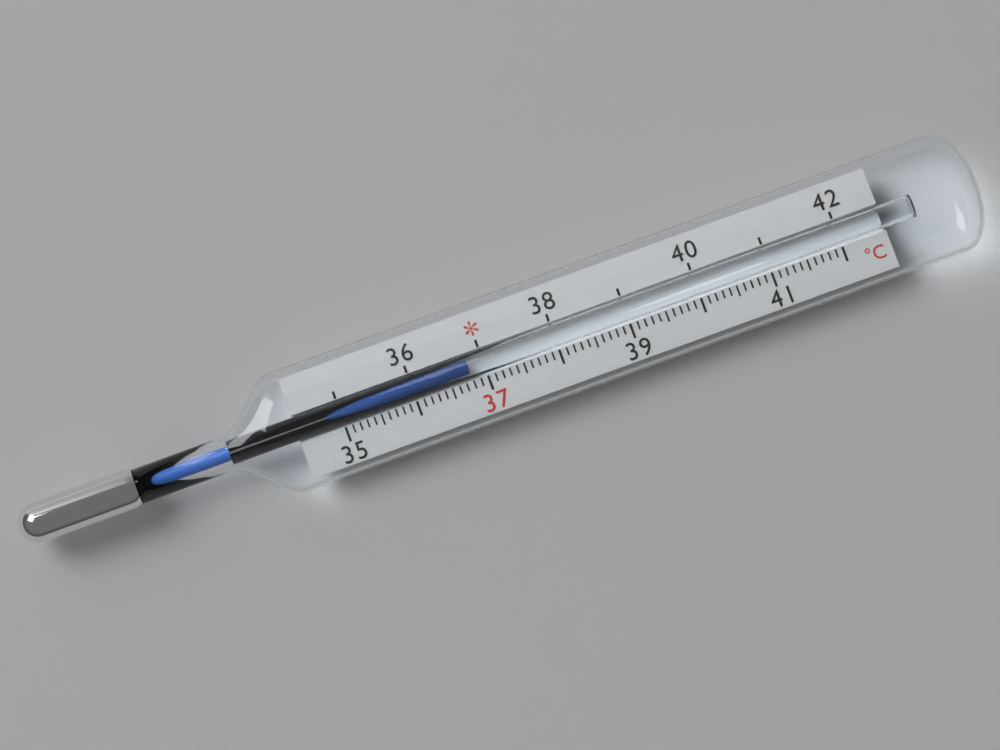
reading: 36.8 °C
